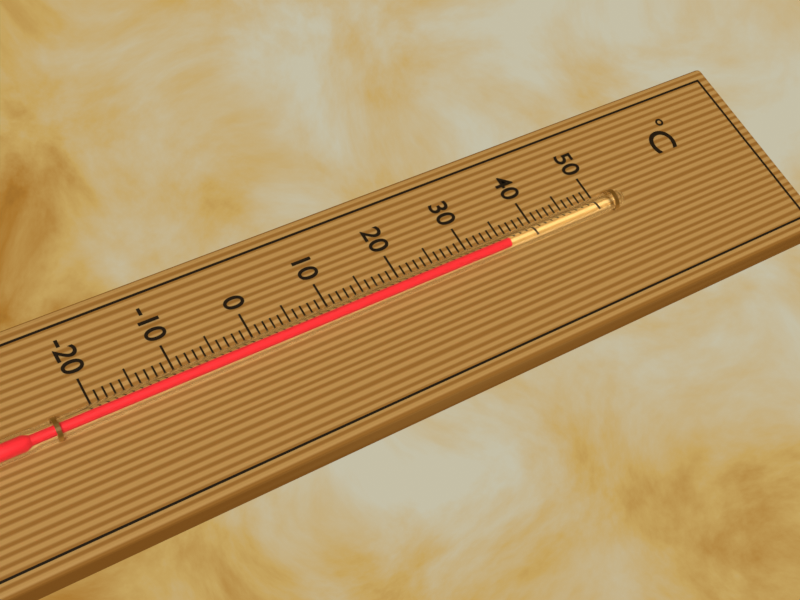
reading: 35 °C
